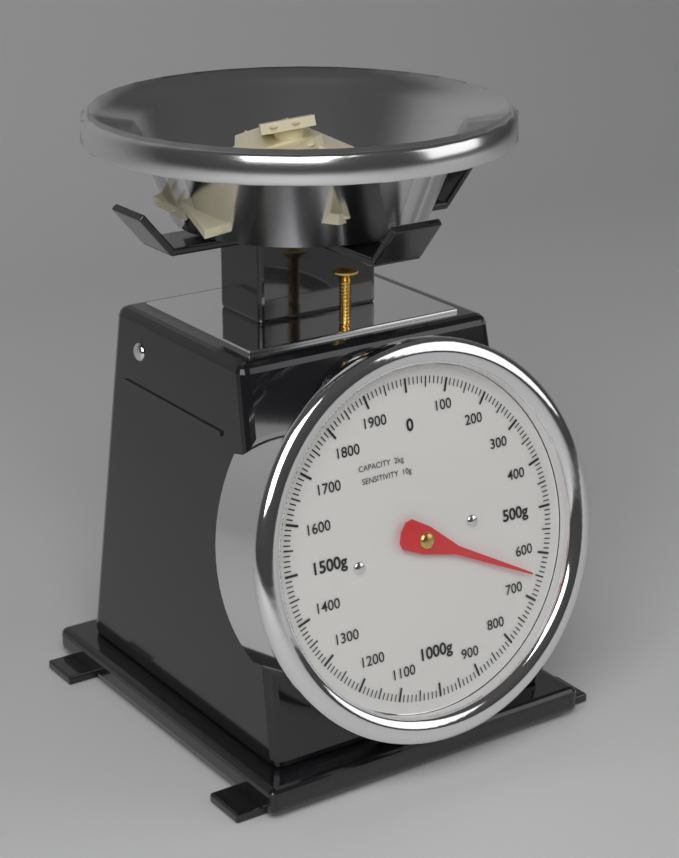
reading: 650 g
